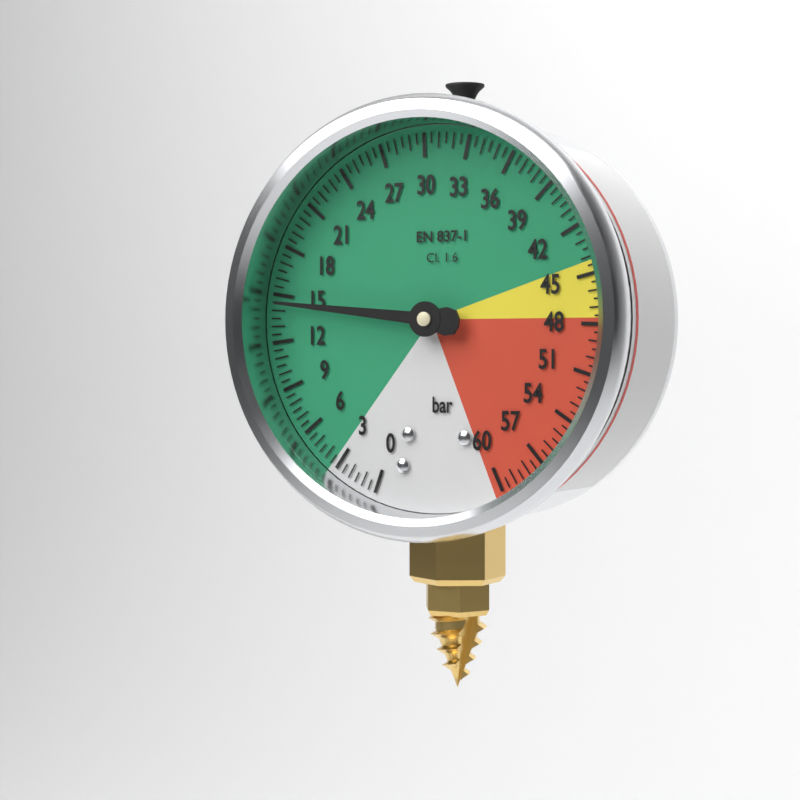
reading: 14.5 bar
